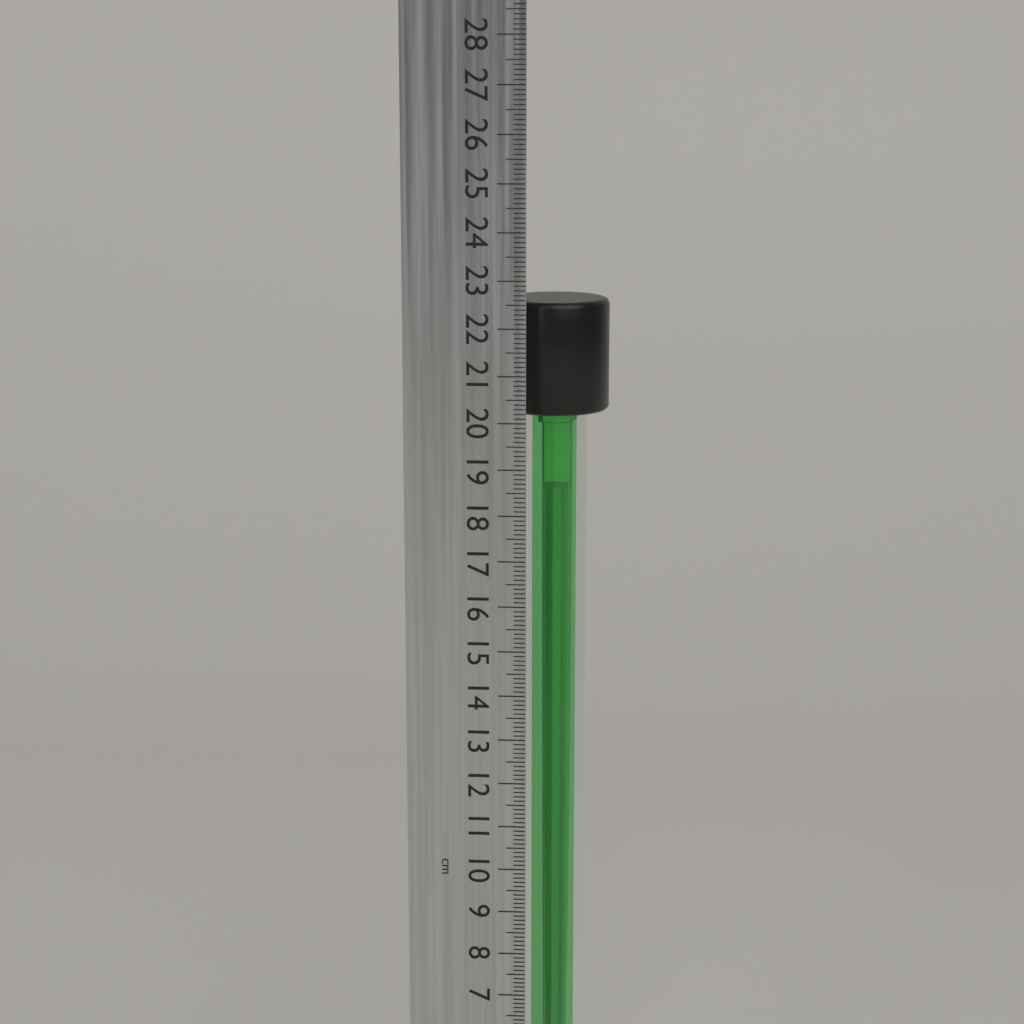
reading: 22.5 cm
